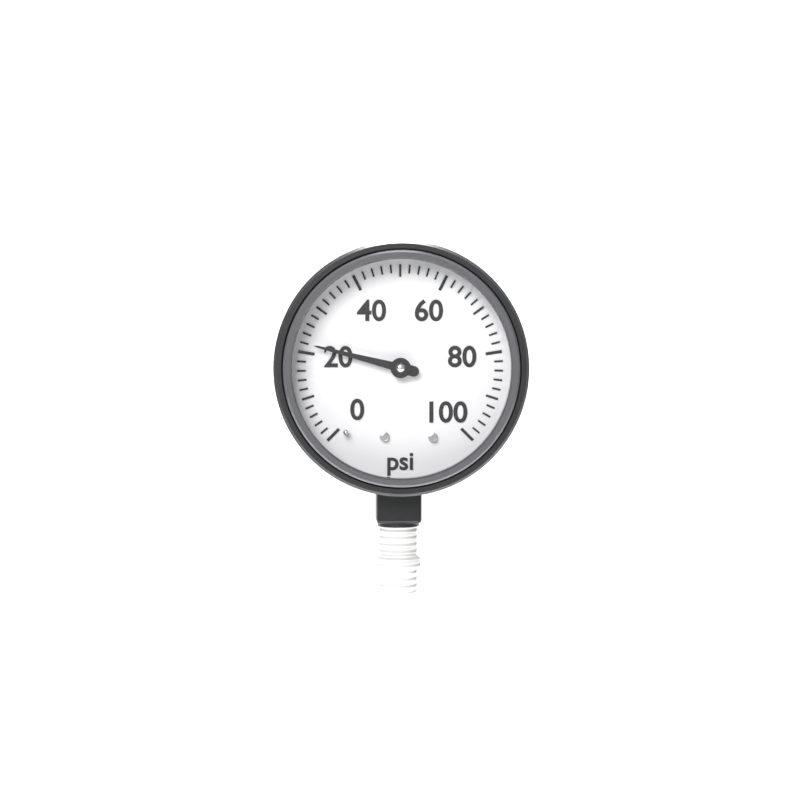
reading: 22 psi
